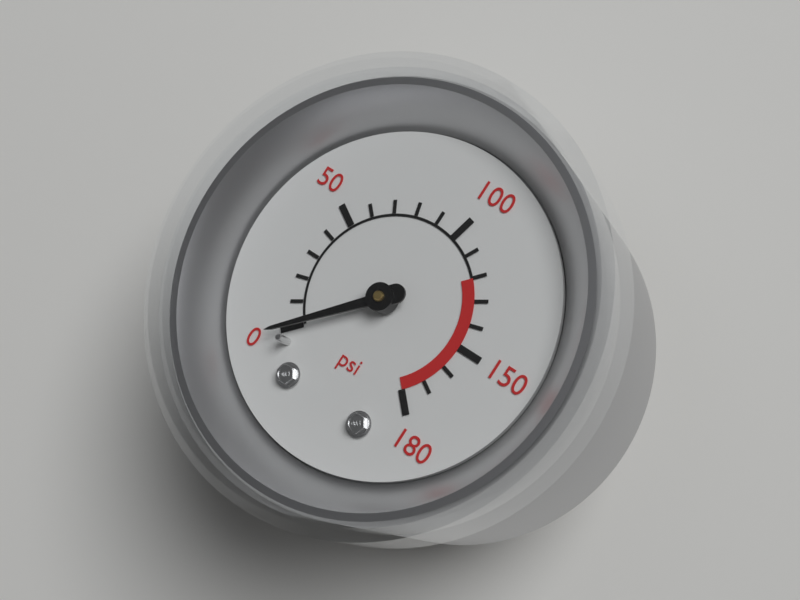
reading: 0 psi
